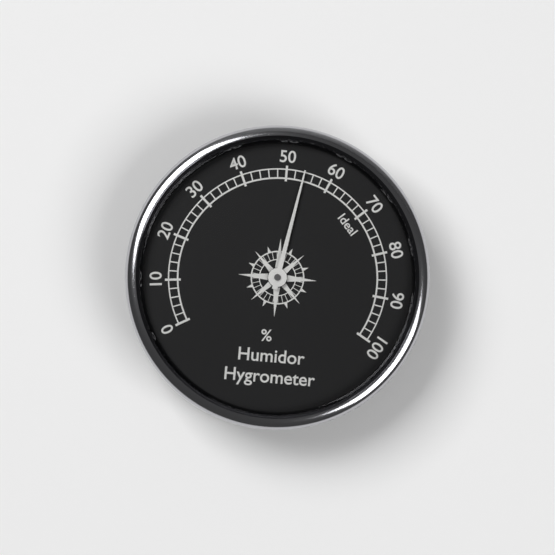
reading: 54 %
